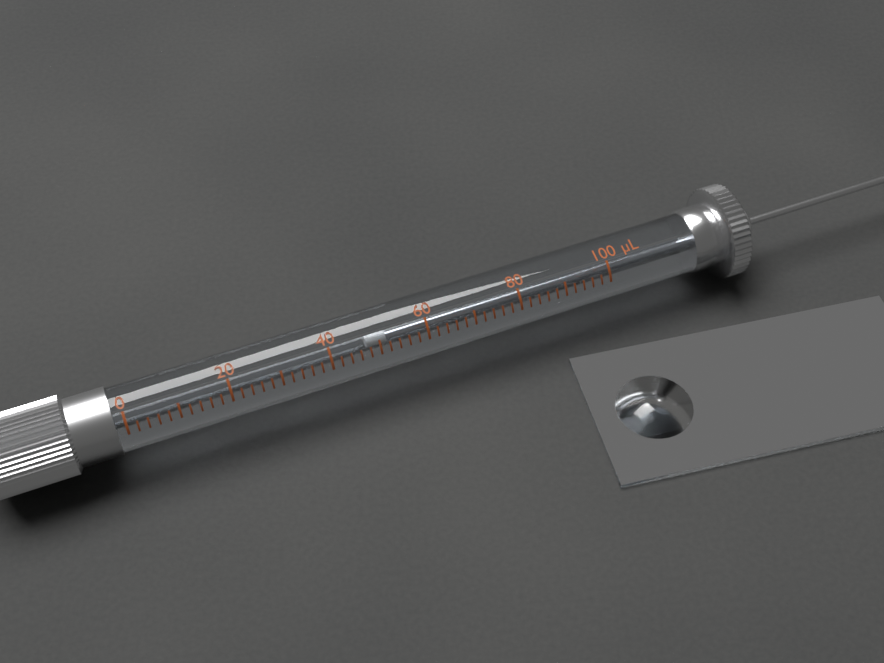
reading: 48 µL
